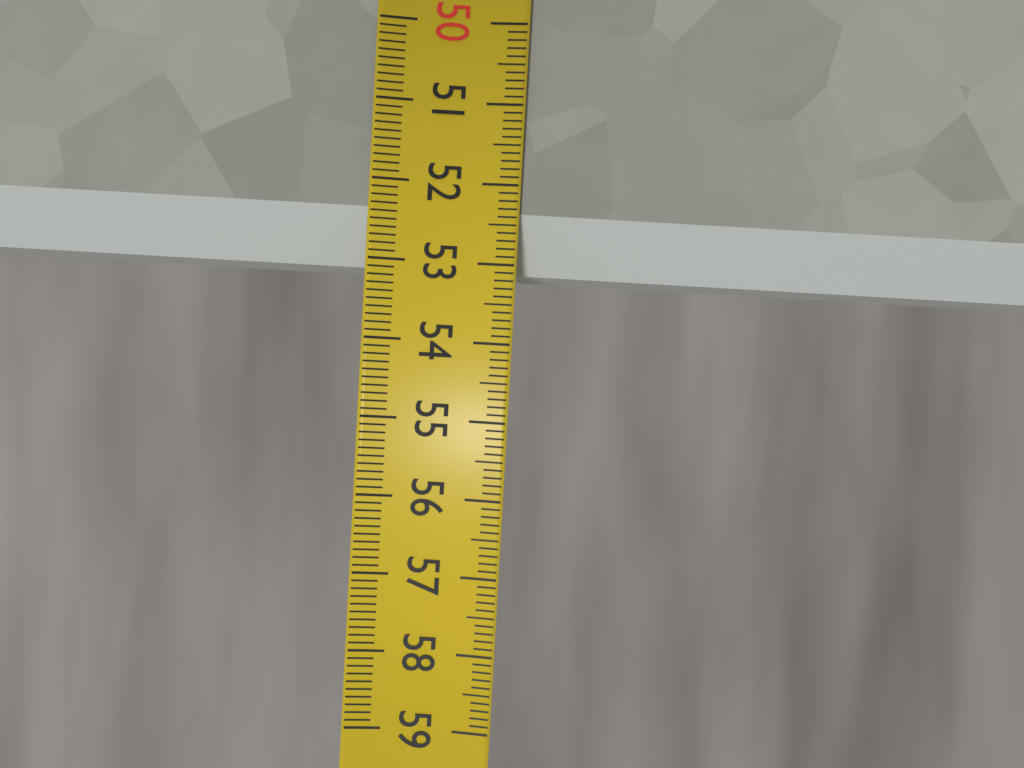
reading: 53.1 (no unit)
